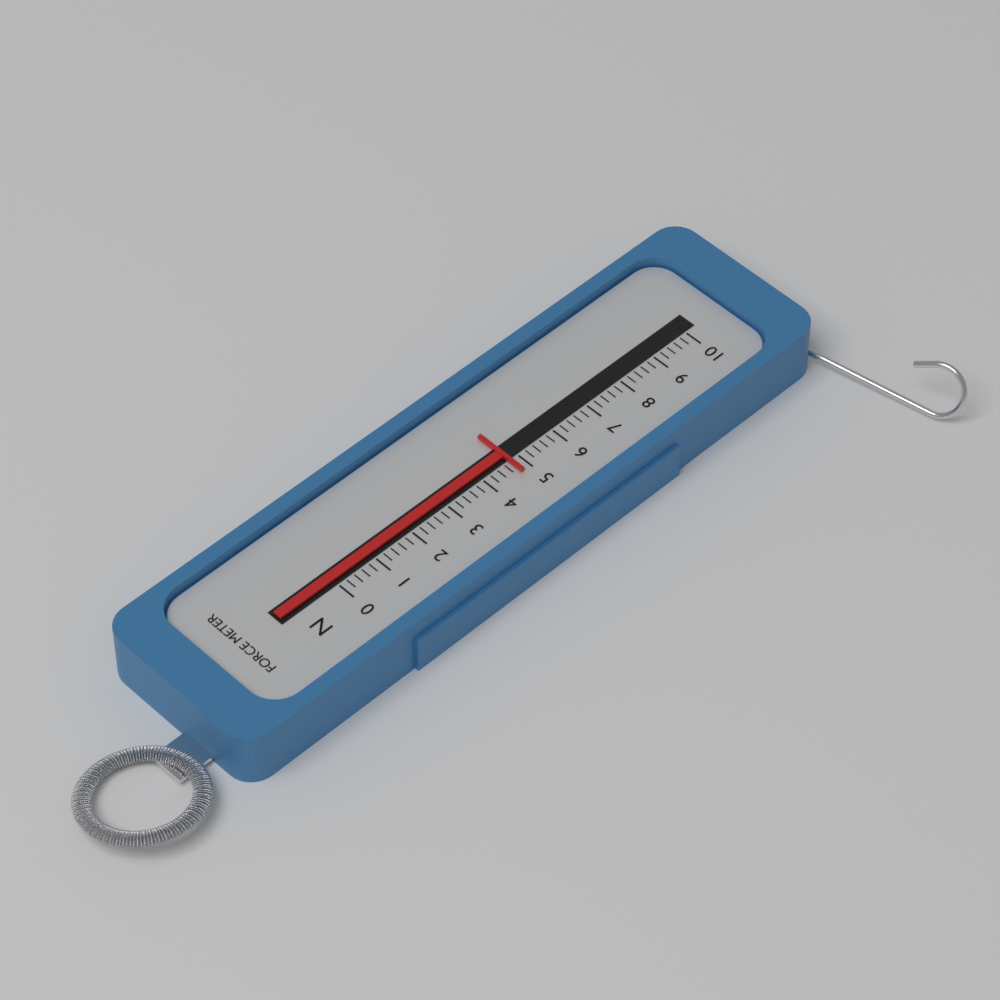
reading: 4.8 N
